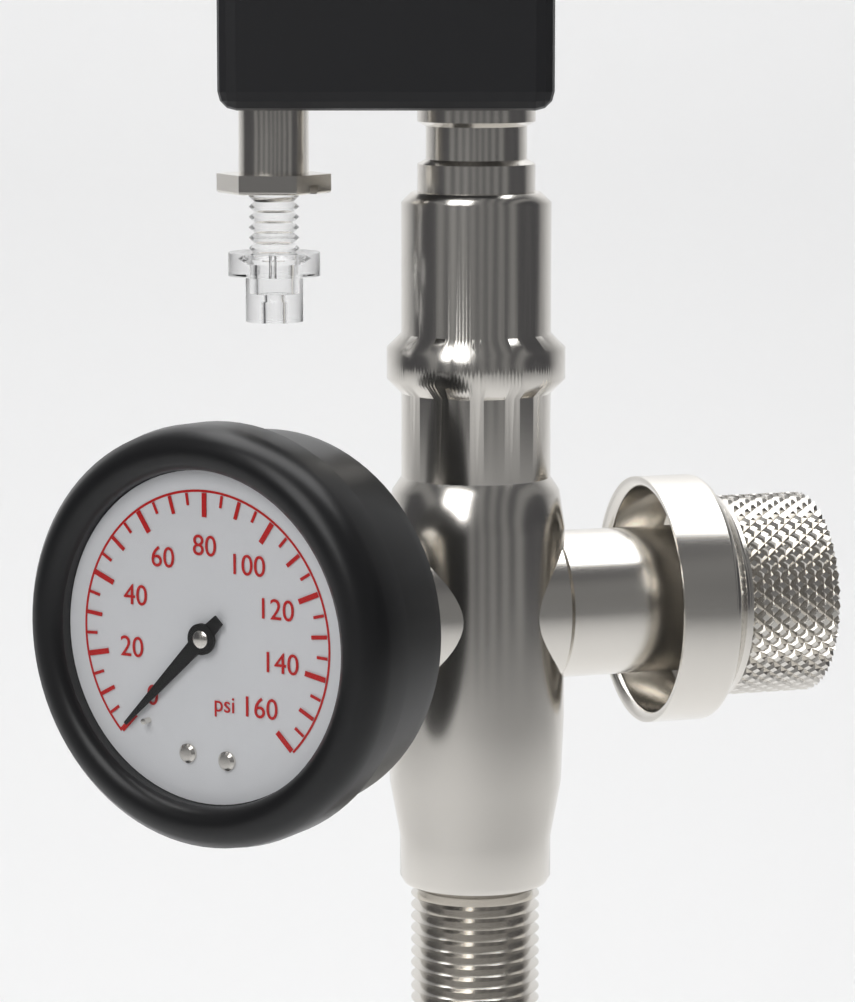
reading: 0 psi
